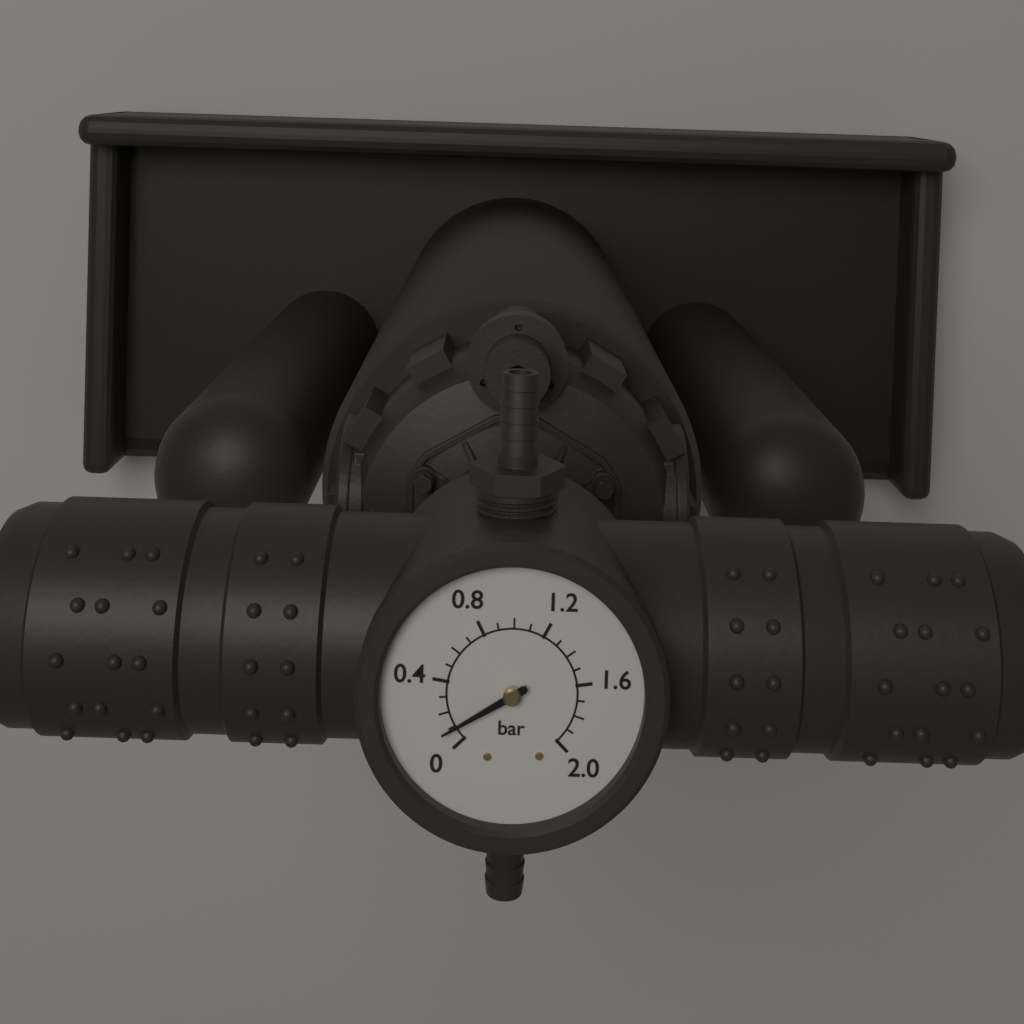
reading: 0.1 bar
